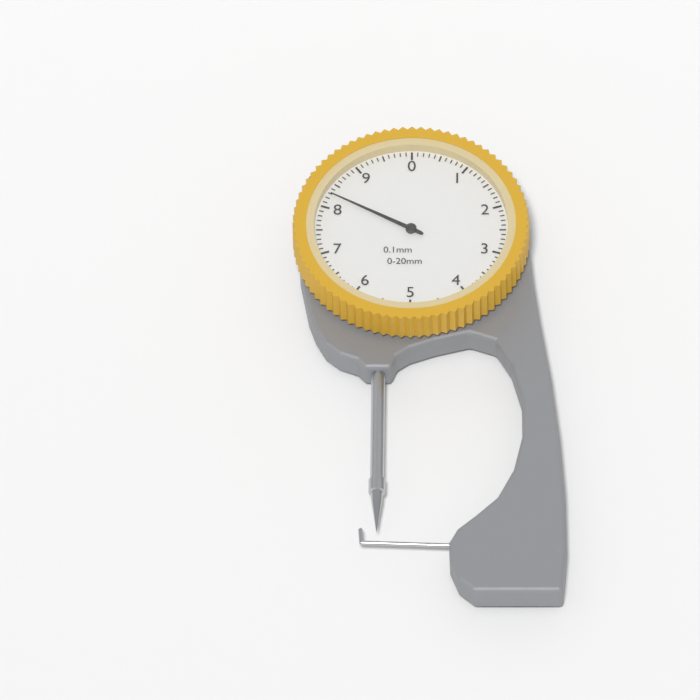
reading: 8.3 mm
